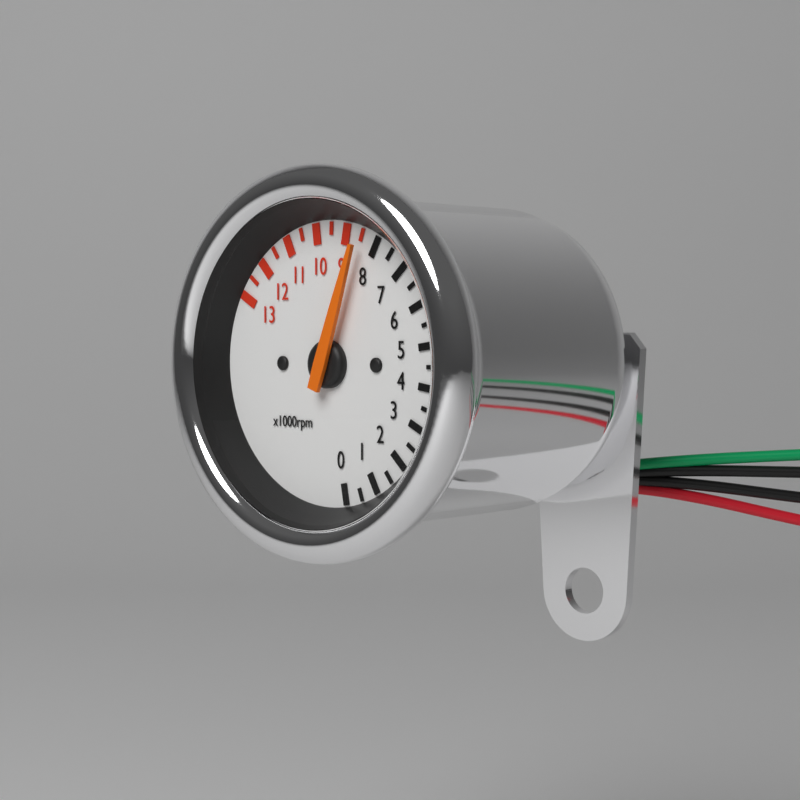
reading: 8500 rpm
